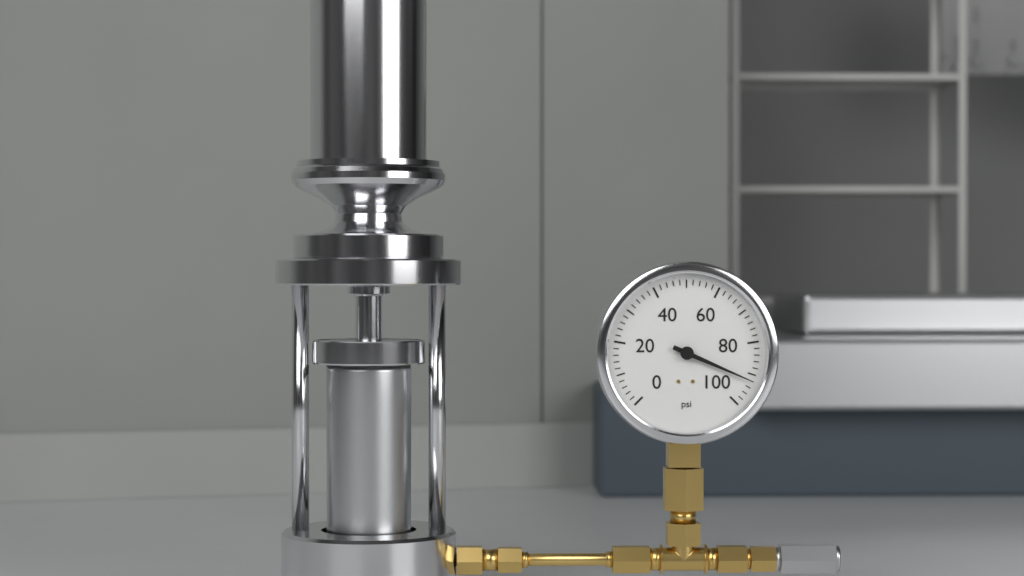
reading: 92 psi
